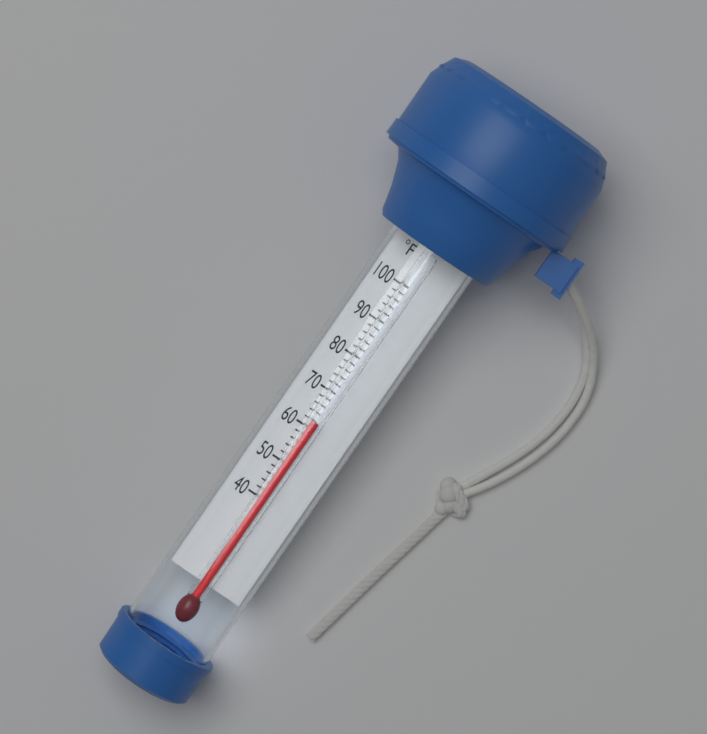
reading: 62 °F
